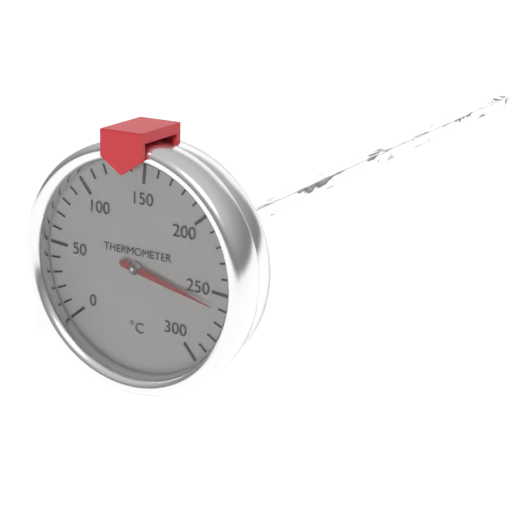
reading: 260 °C
